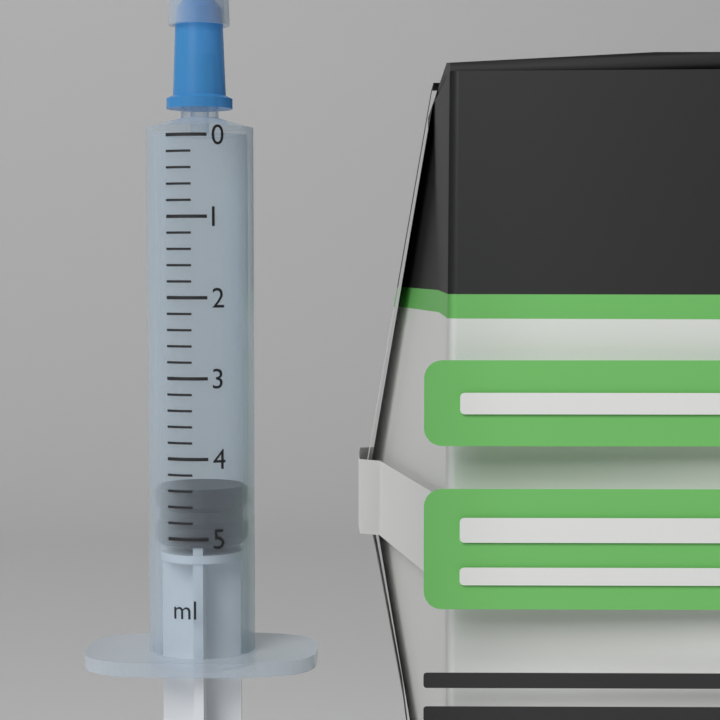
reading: 4.4 ml
